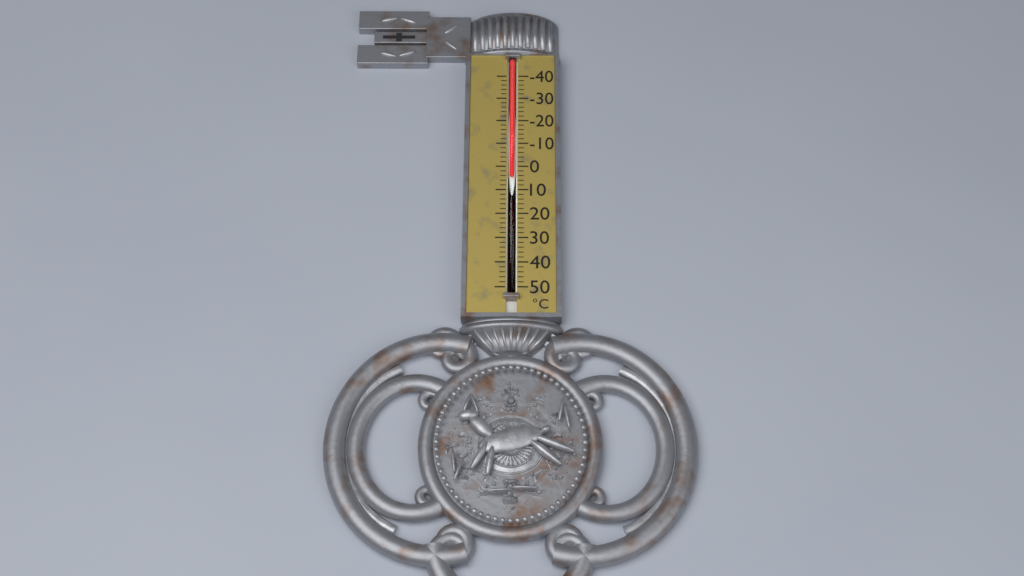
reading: 4 °C
